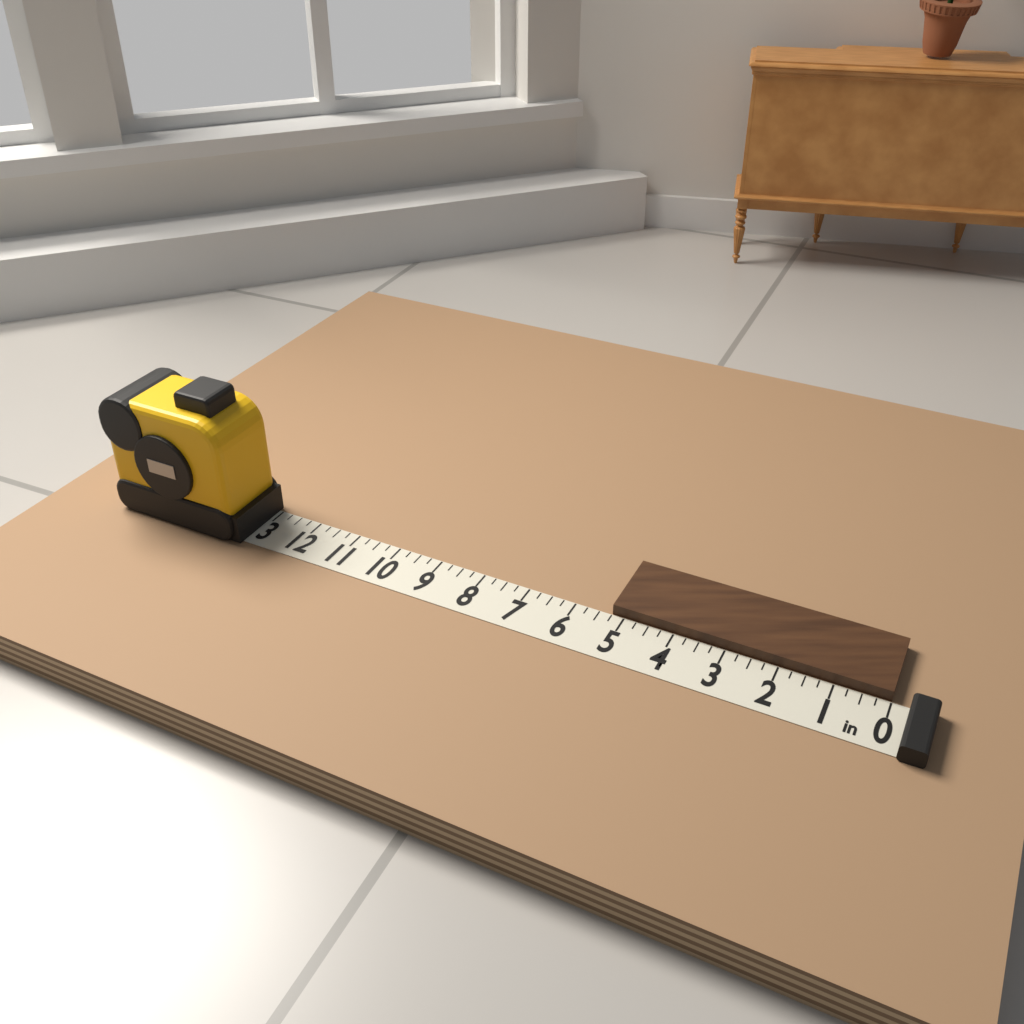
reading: 5.25 in
